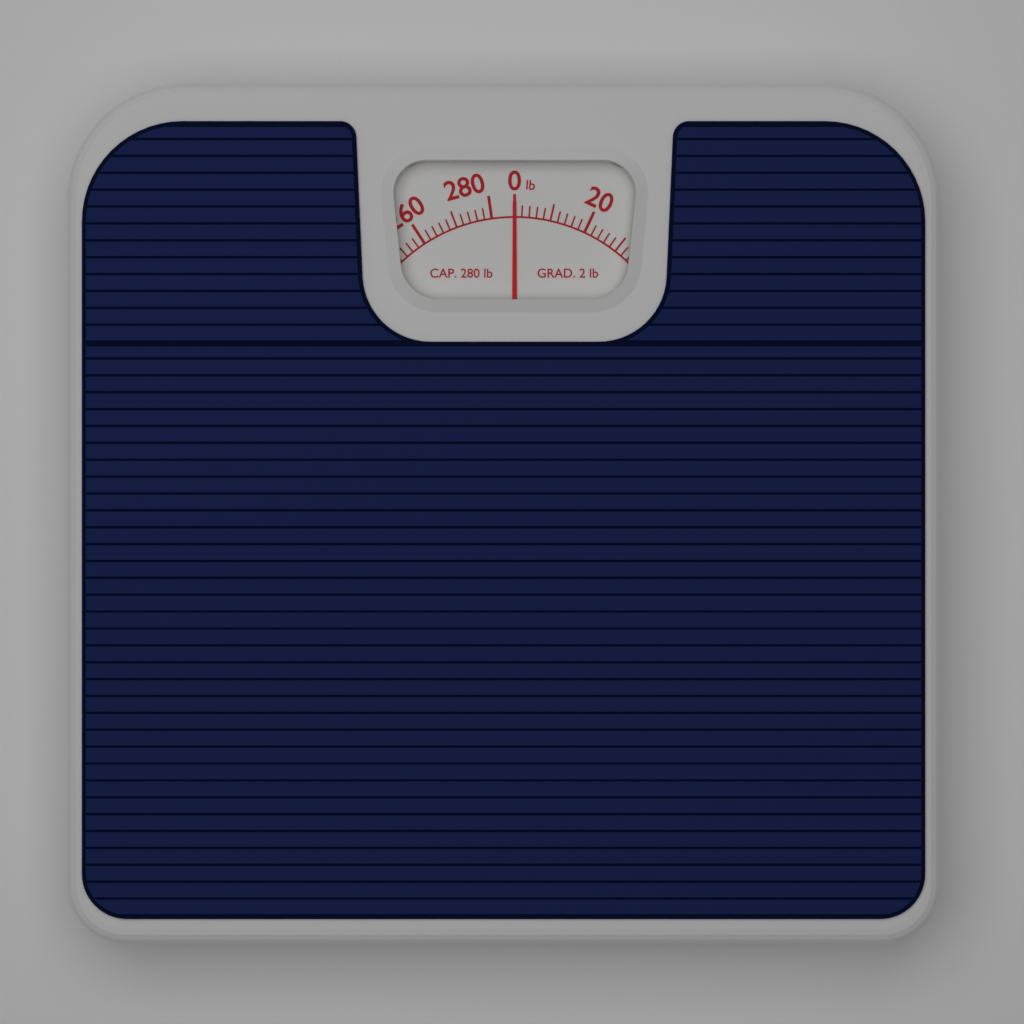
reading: 0 lb
